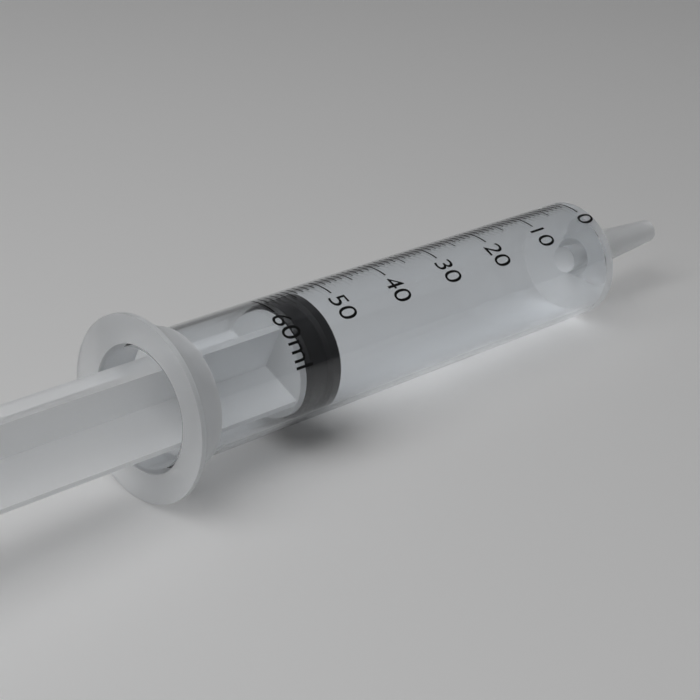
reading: 53 ml
